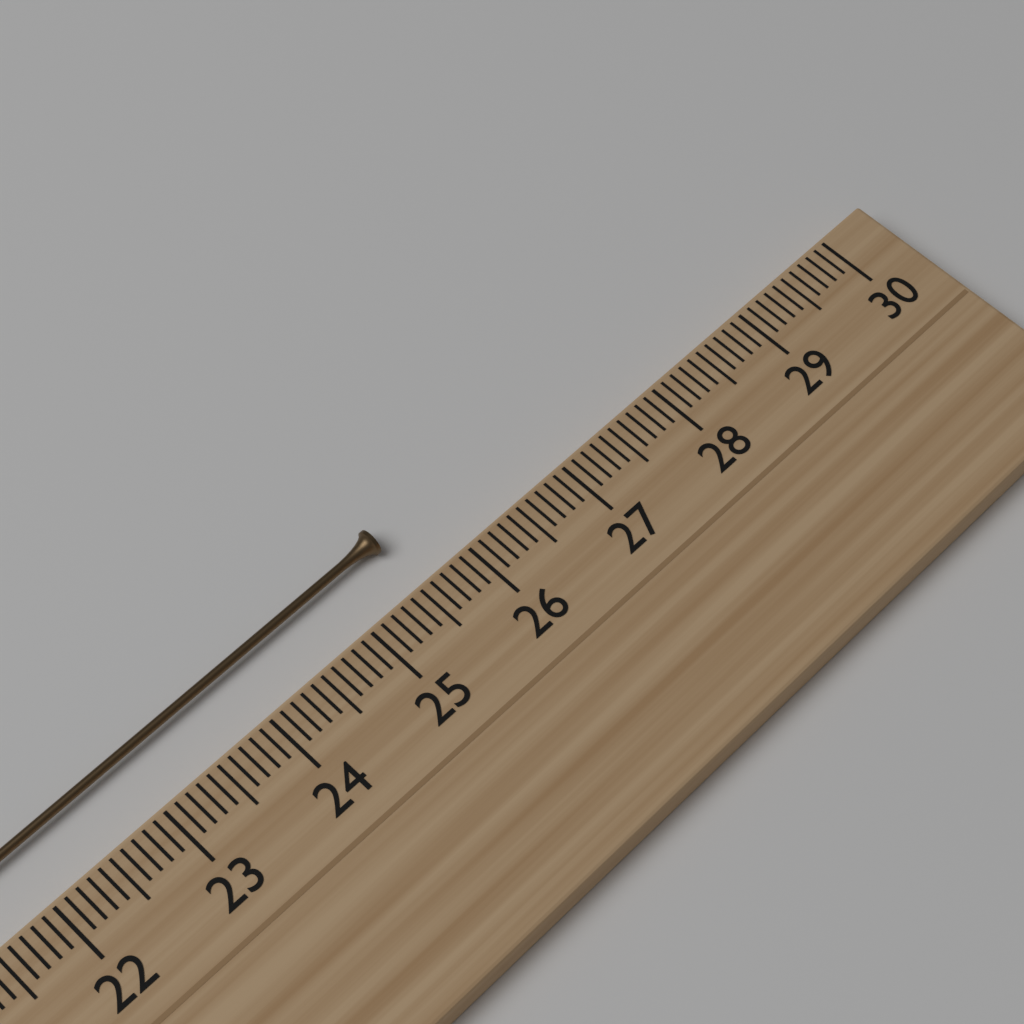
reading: 25.6 cm
